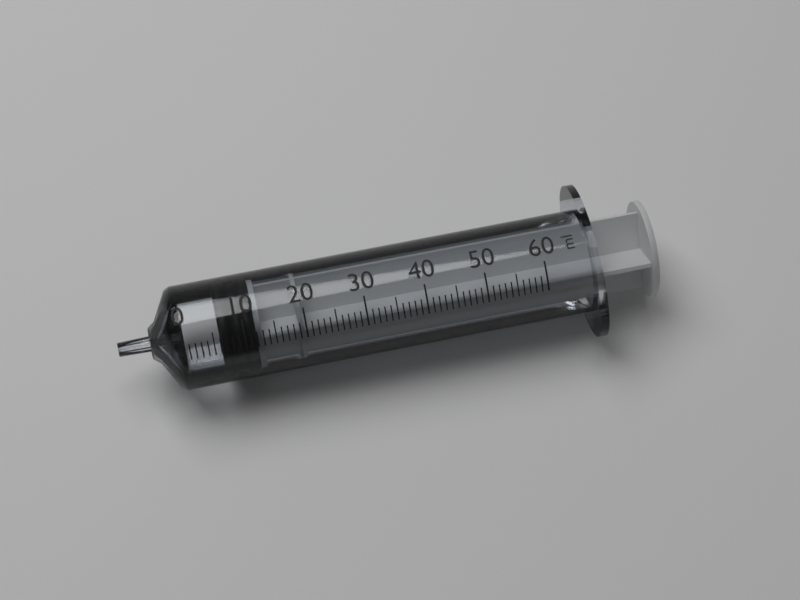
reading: 6 ml
